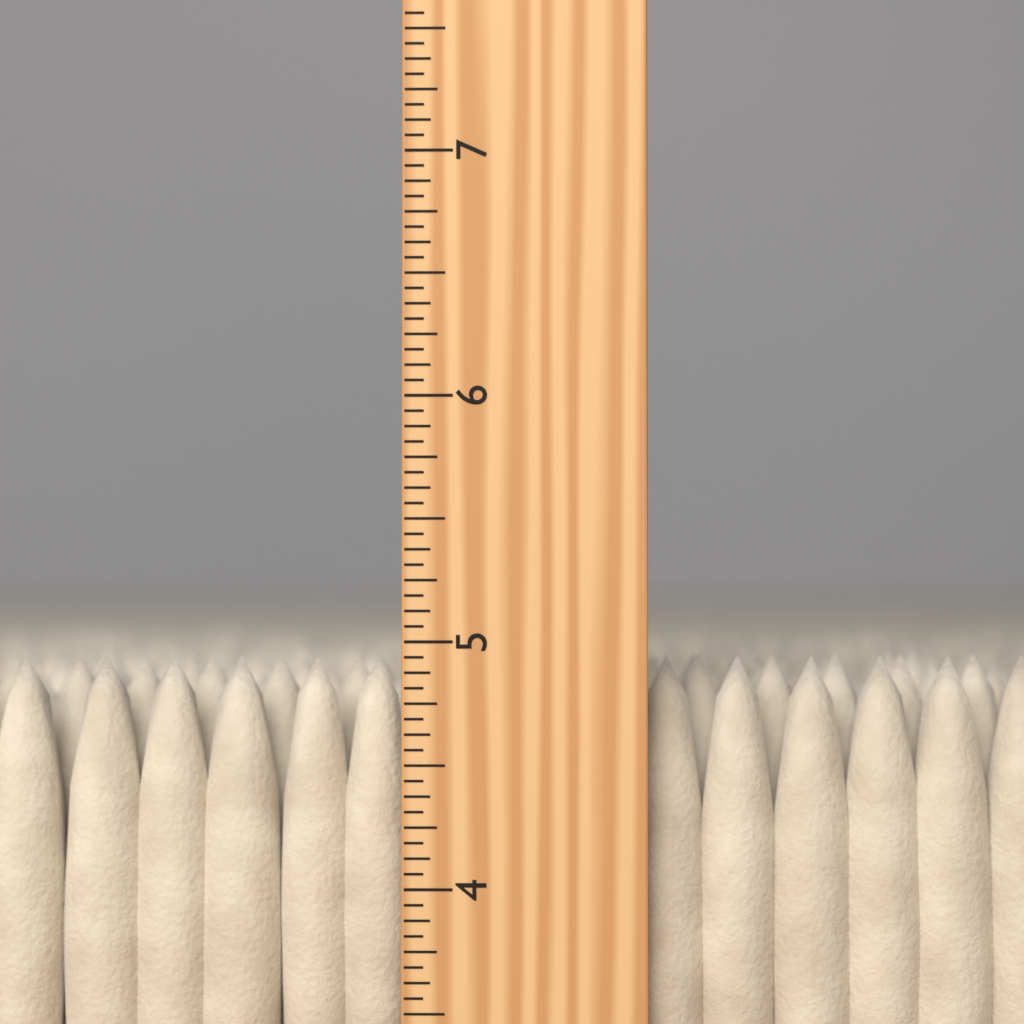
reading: 4.9375 inch
